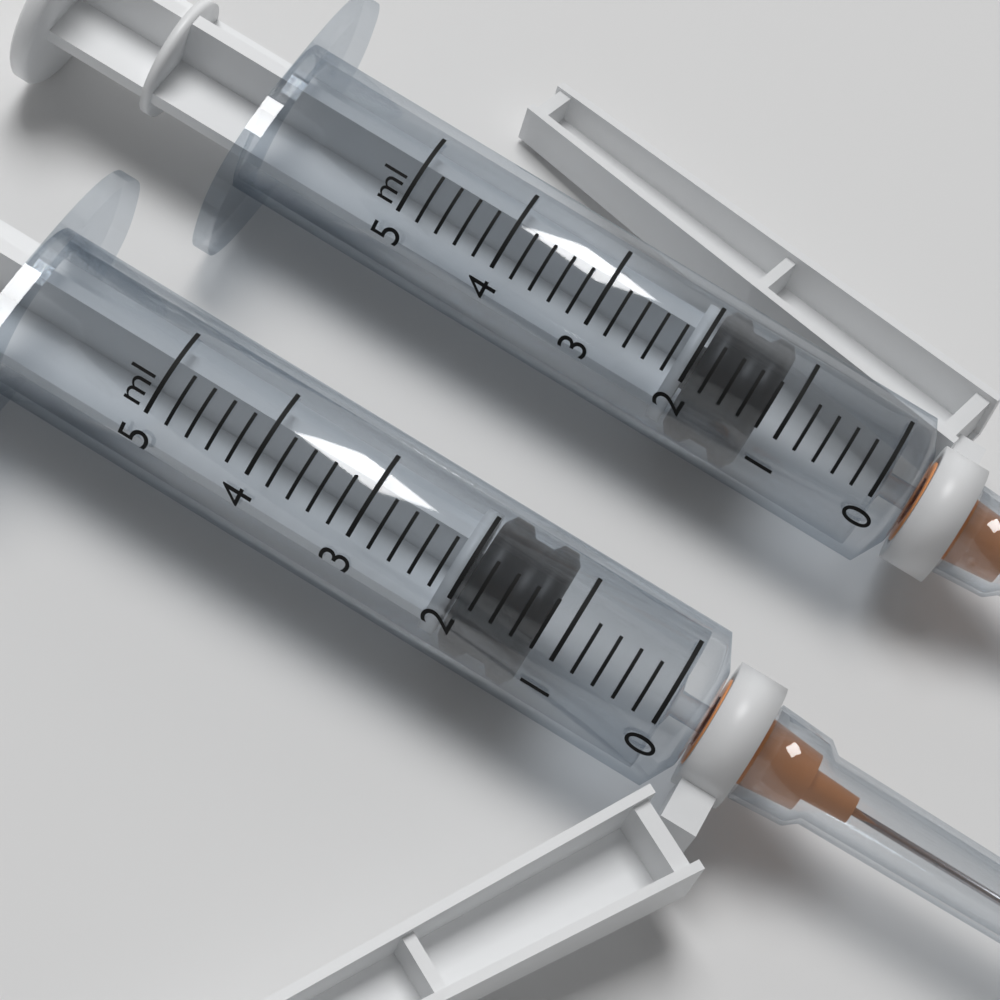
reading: 1.2 ml
